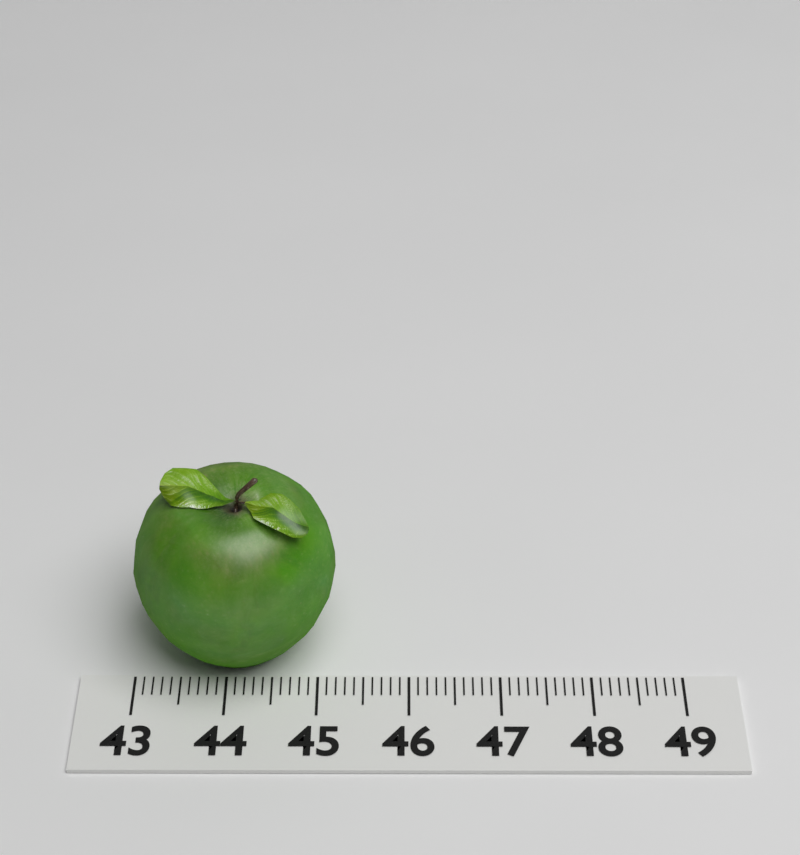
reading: 45.2 (no unit)
